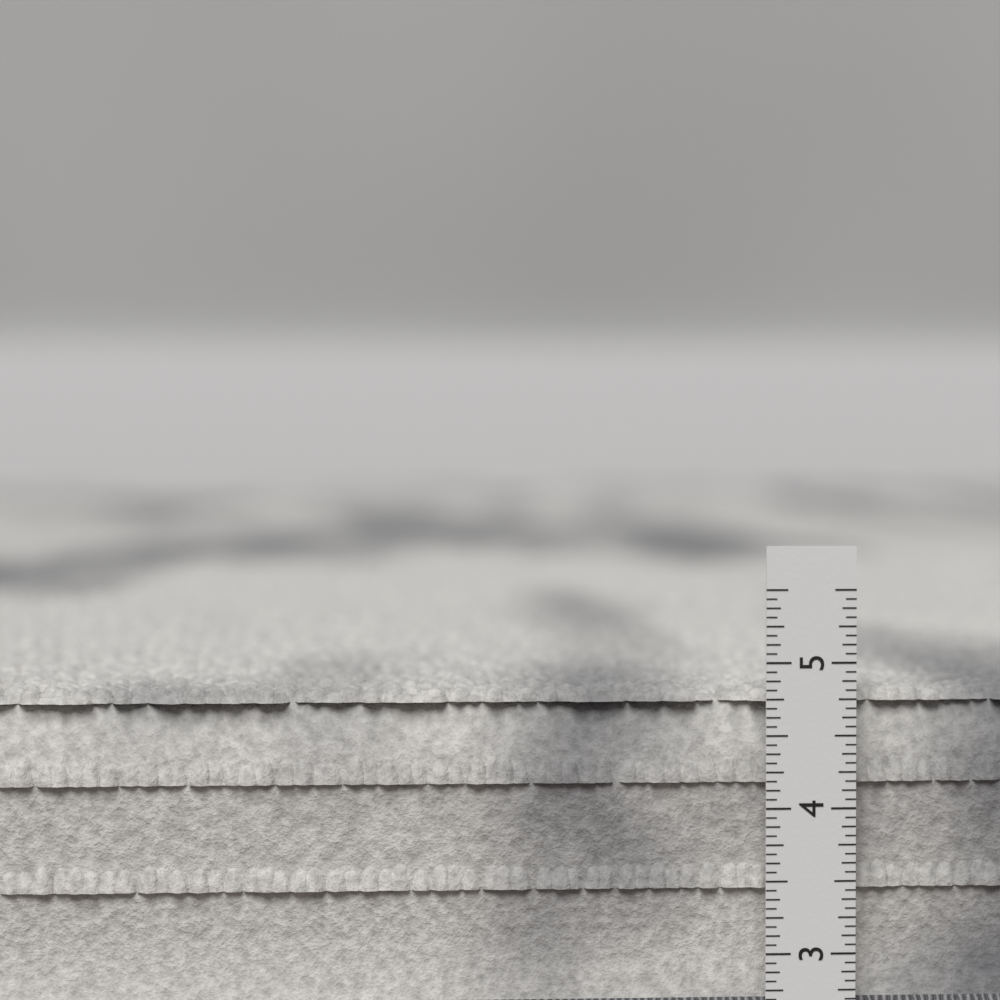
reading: 4.8125 in
